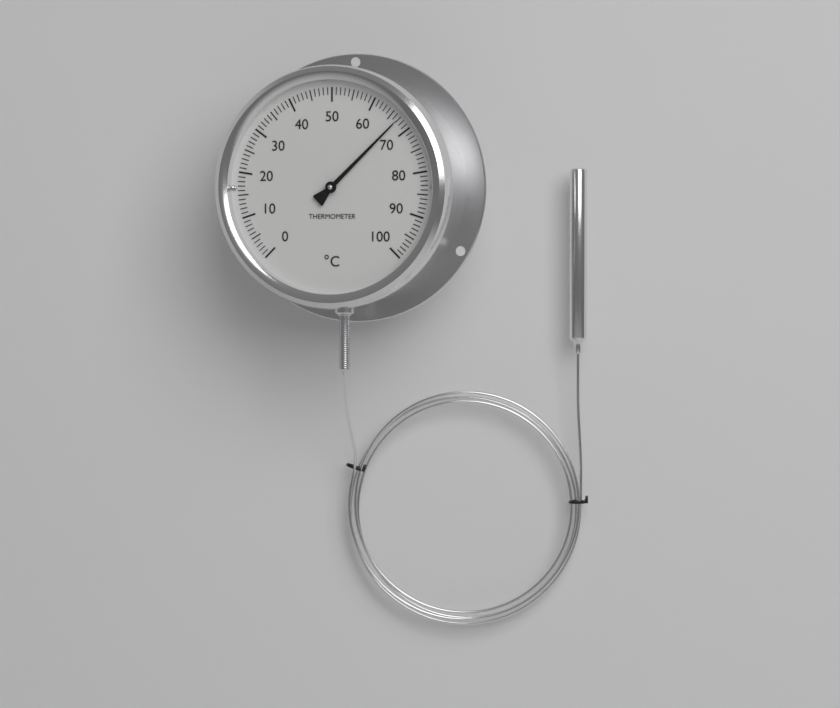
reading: 67 °C
